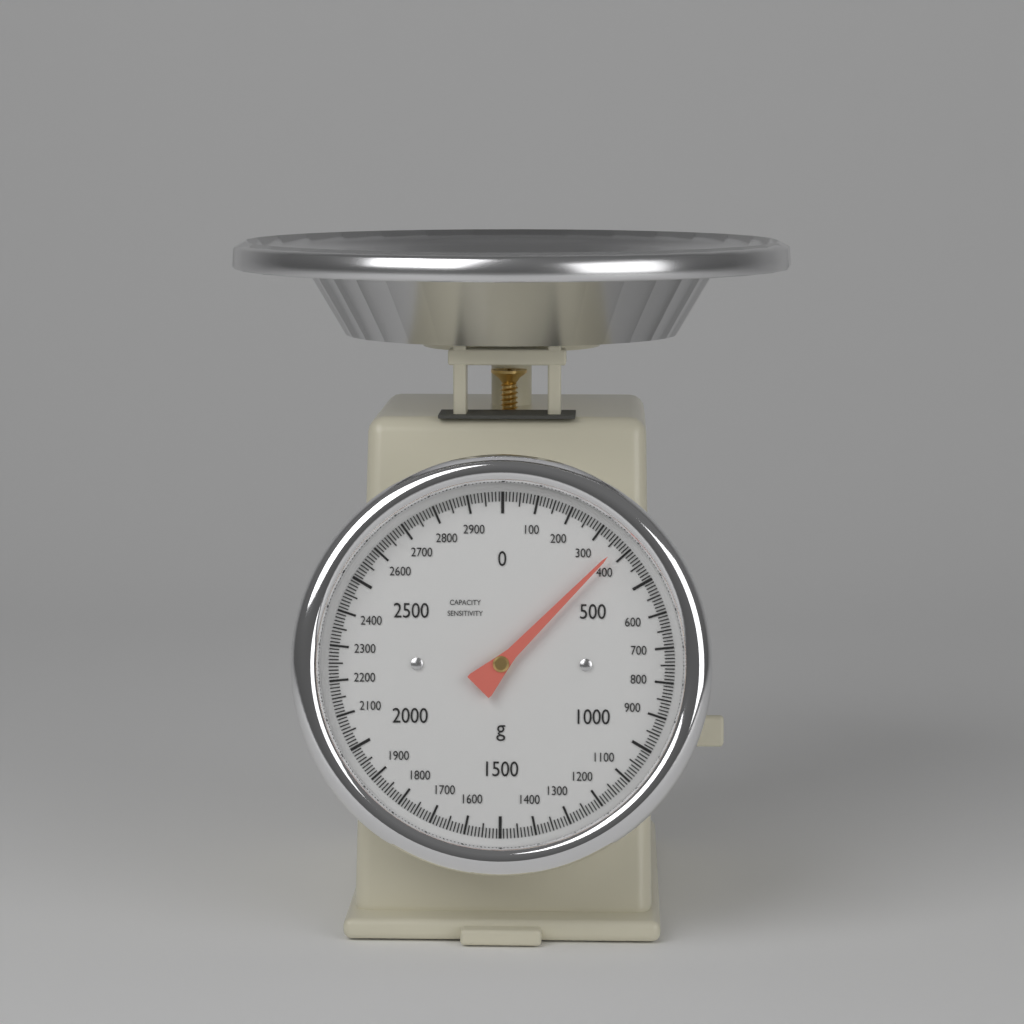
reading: 370 g
